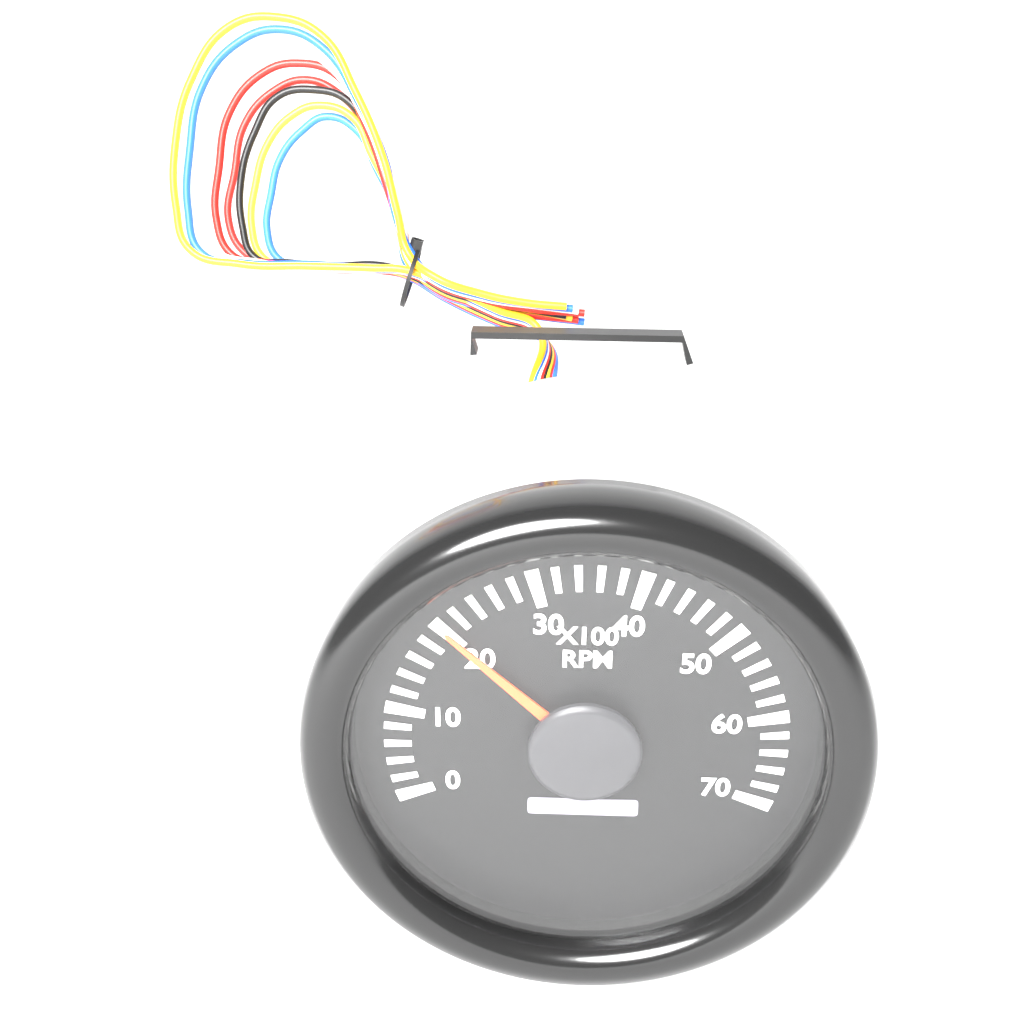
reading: 20 x100 RPM
